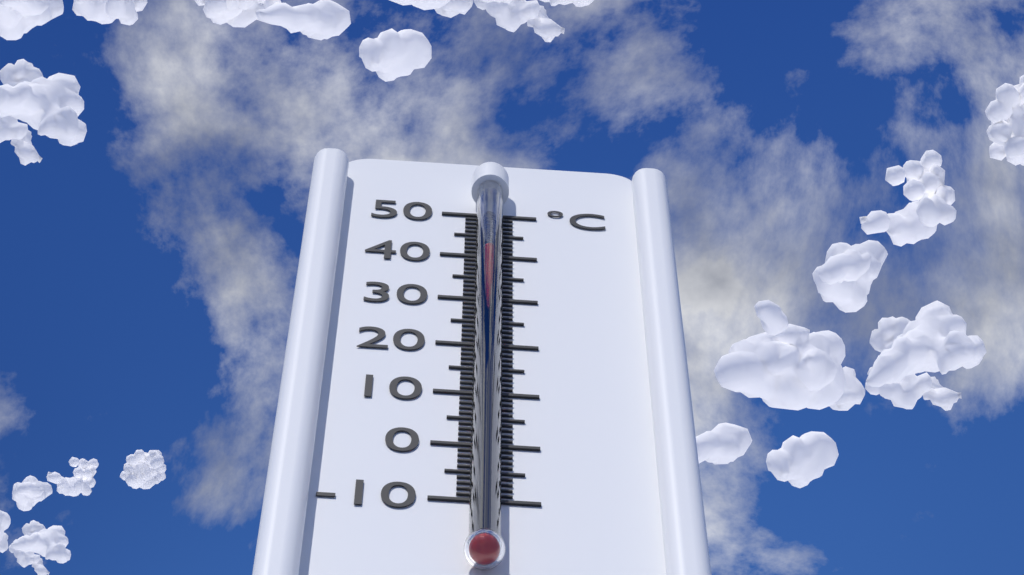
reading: 38 °C
